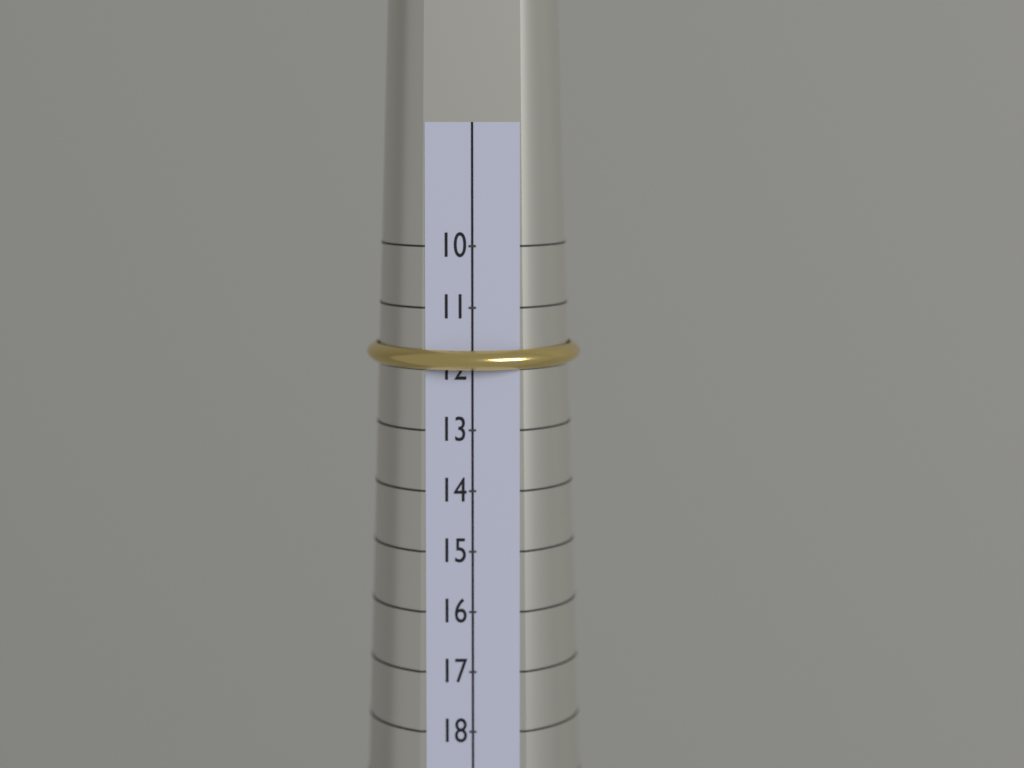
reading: 12 (no unit)
